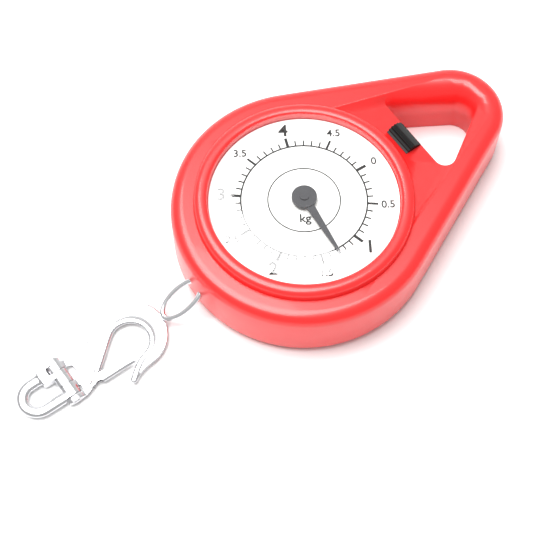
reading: 1.3 kg
